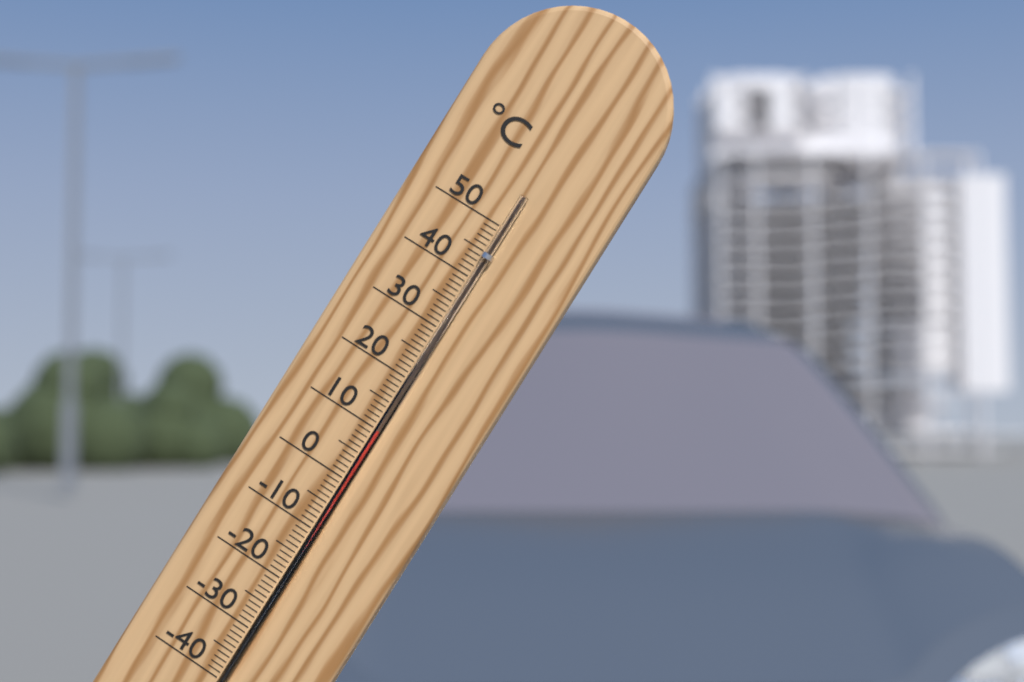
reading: 10 °C
